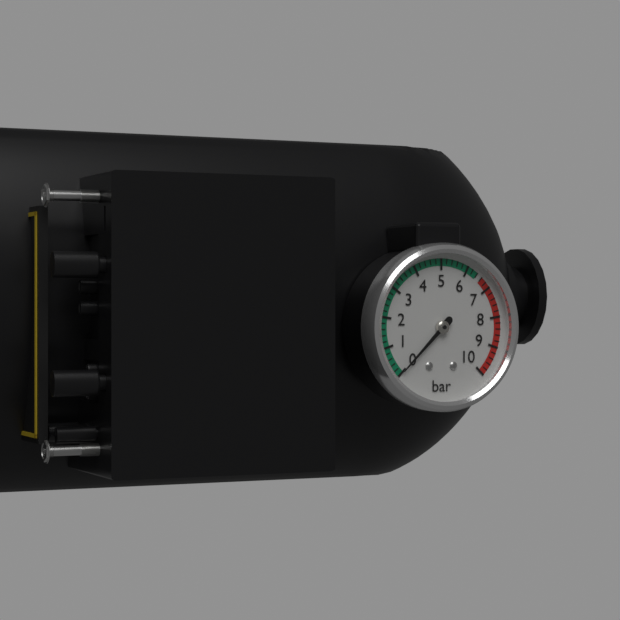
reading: 0.0 bar
